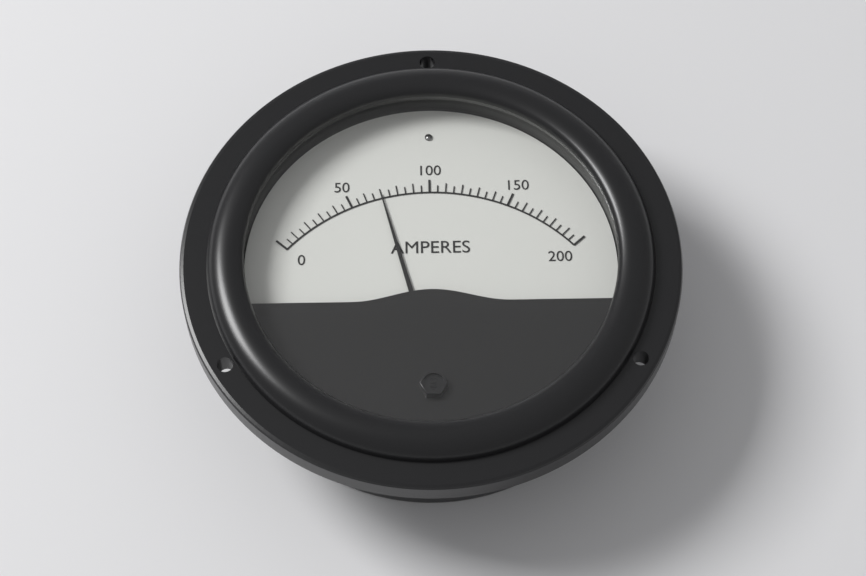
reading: 70 A
